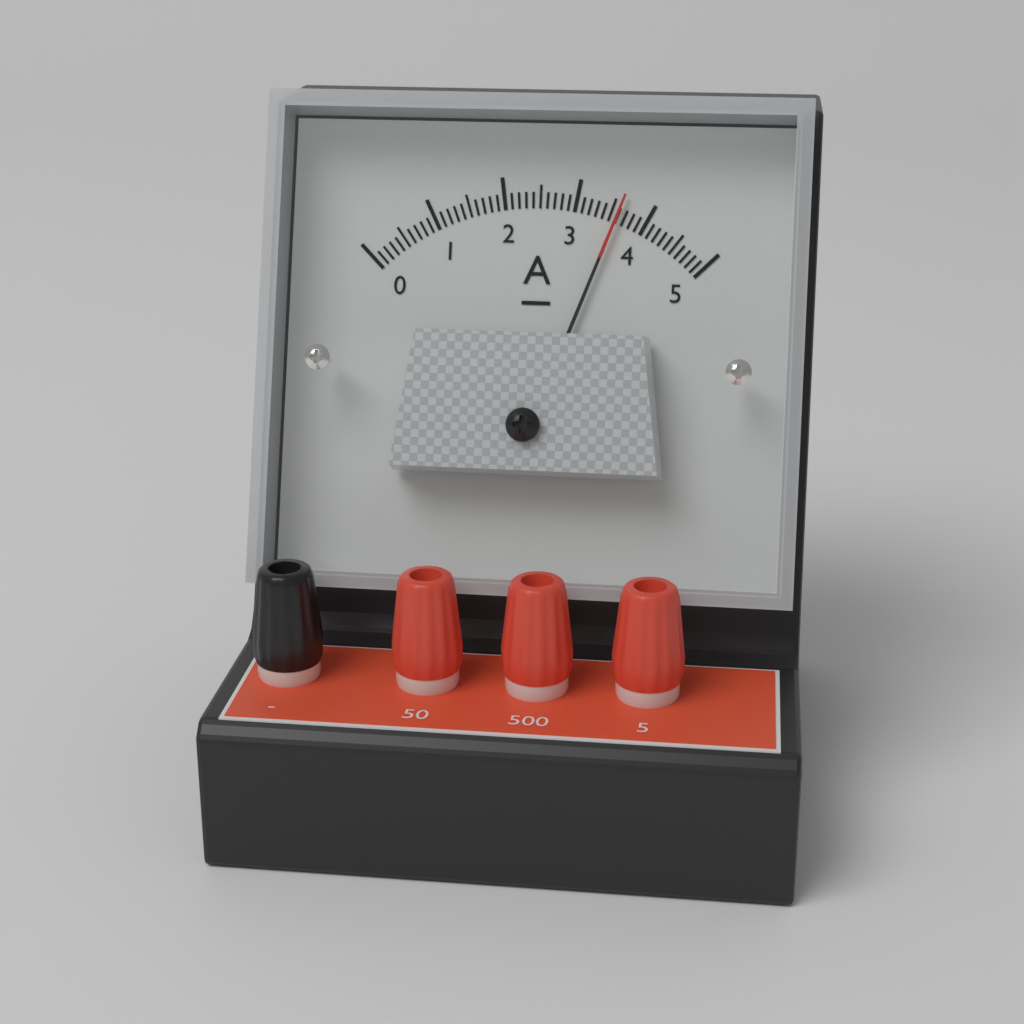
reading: 3.6 A
